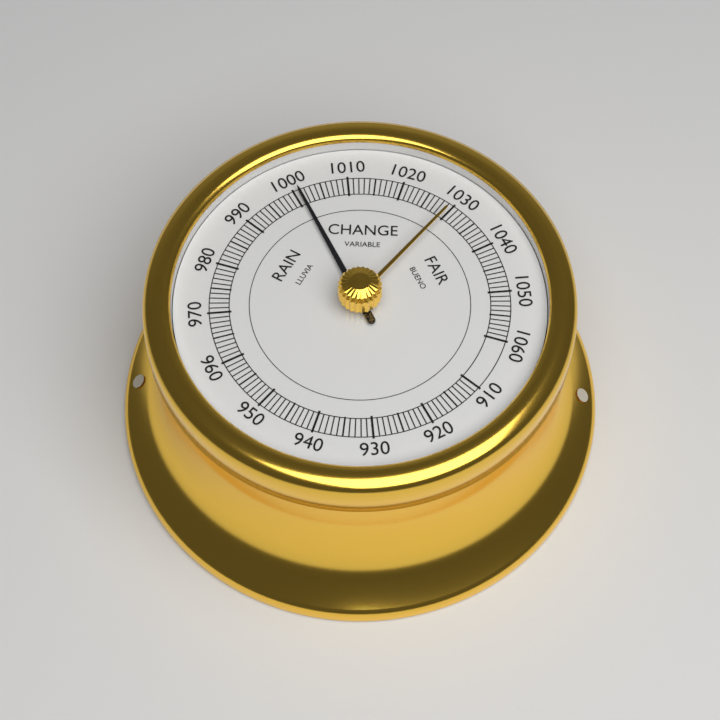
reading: 1001 (no unit)
